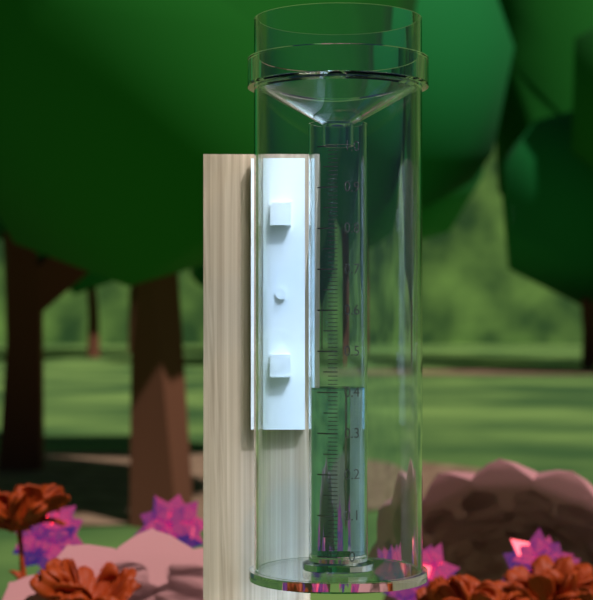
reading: 0.41 (no unit)
